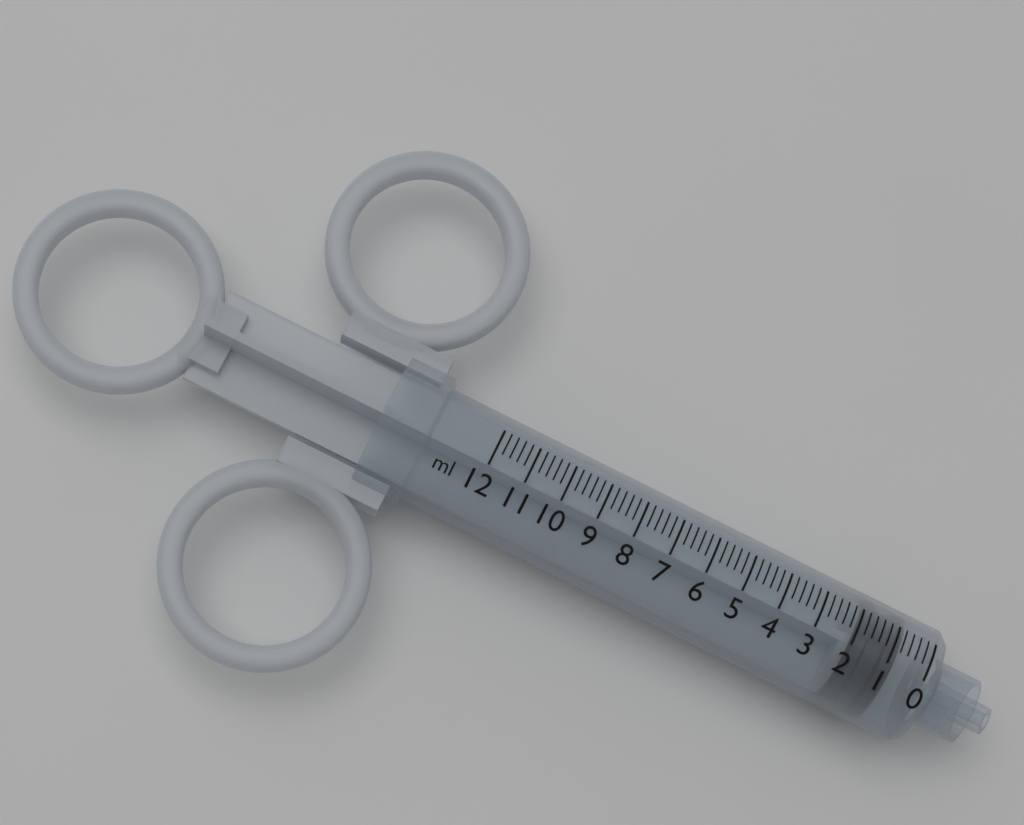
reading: 0.8 ml
